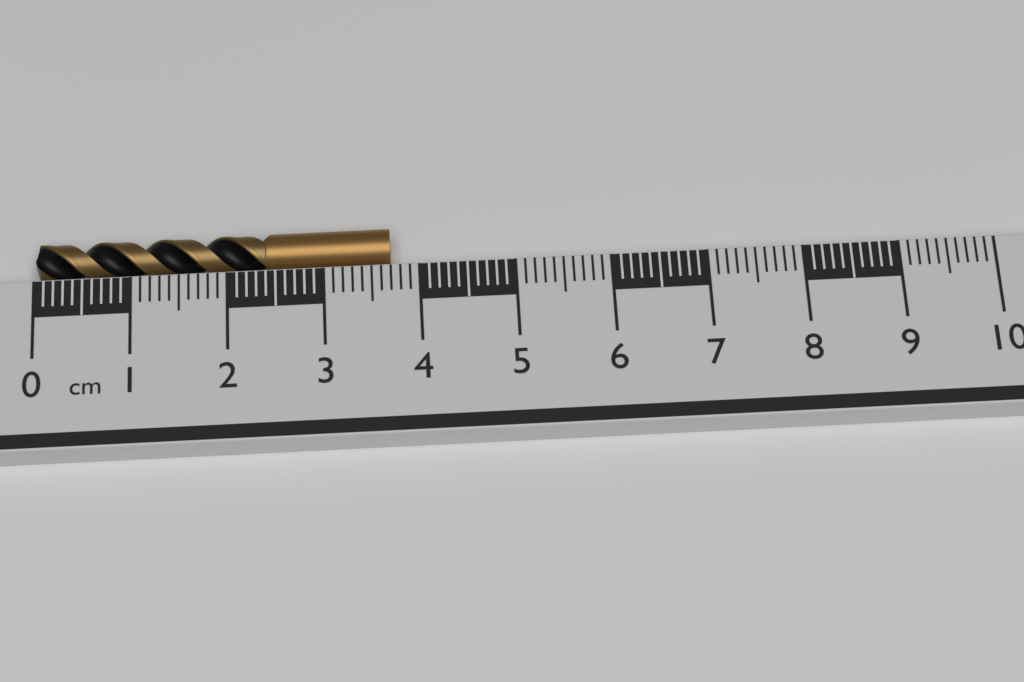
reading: 3.7 cm
